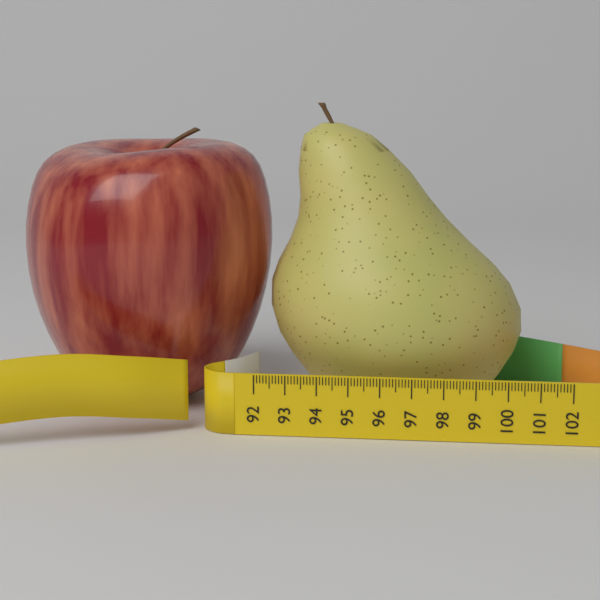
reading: 100.5 (no unit)
